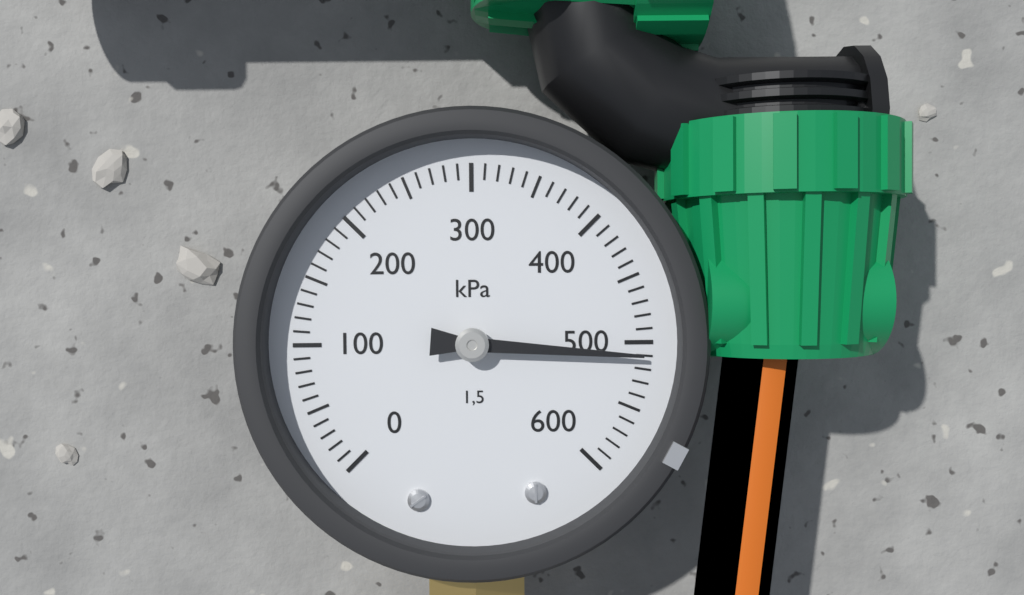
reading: 510 kPa
